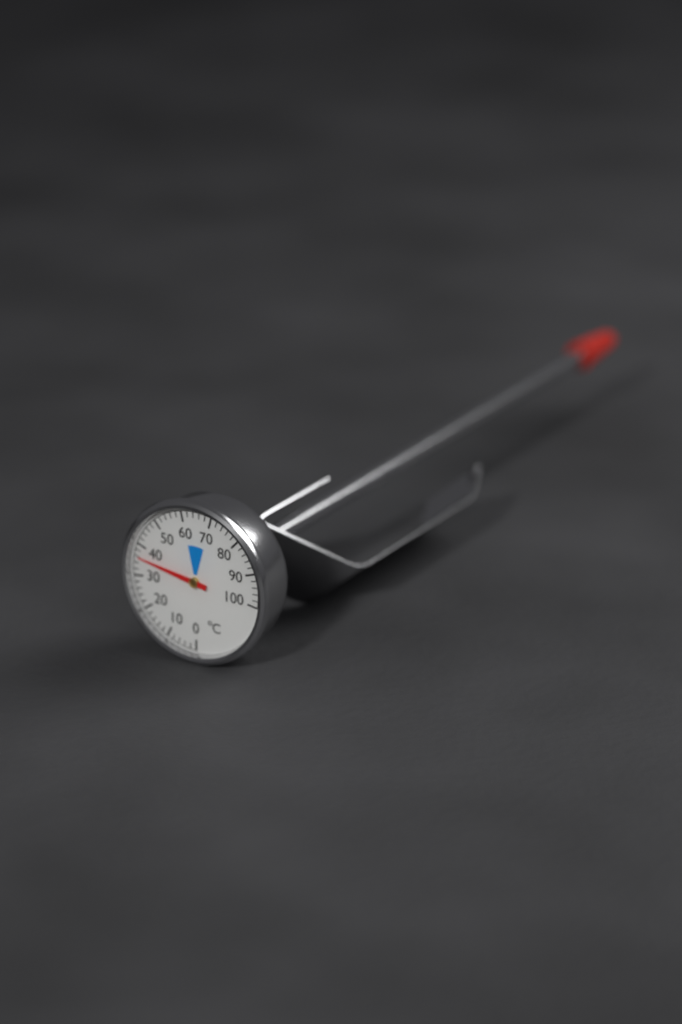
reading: 36 °C
